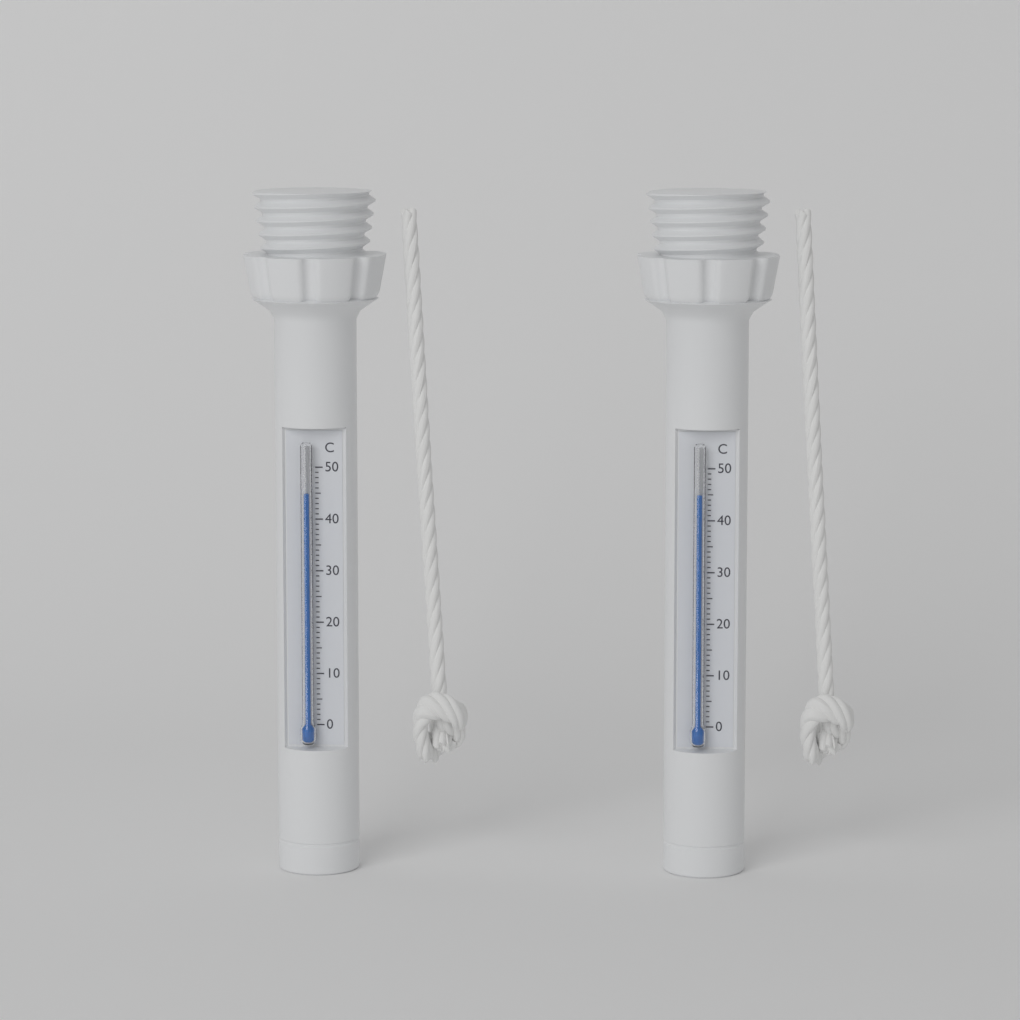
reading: 45 °C
